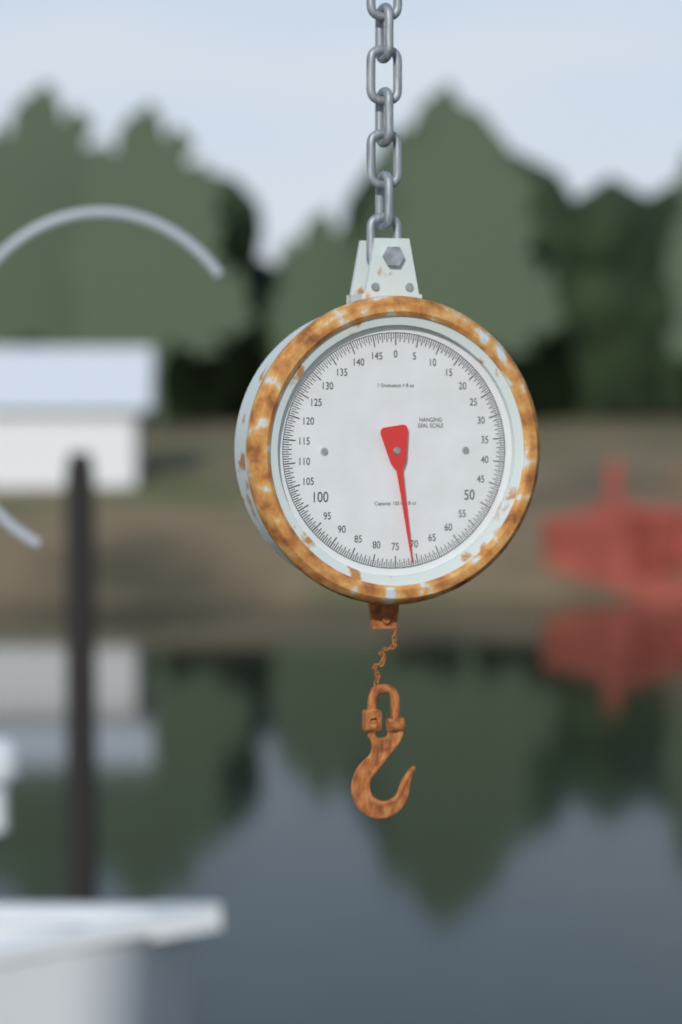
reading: 71.5 lb
